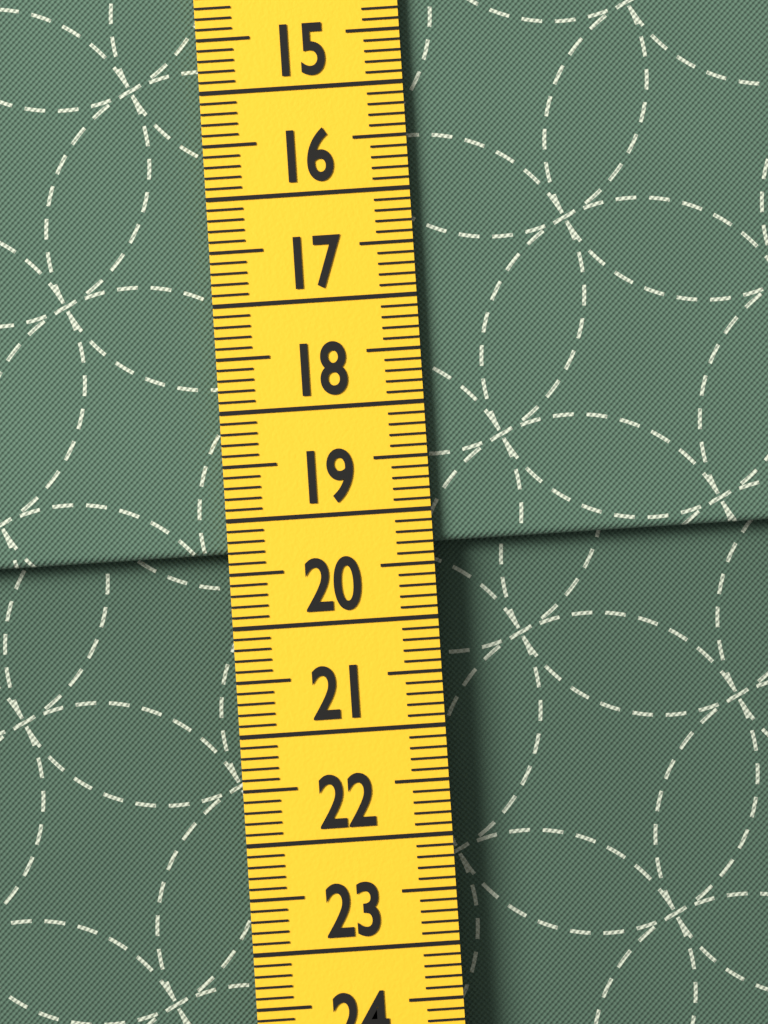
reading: 19.3 cm
